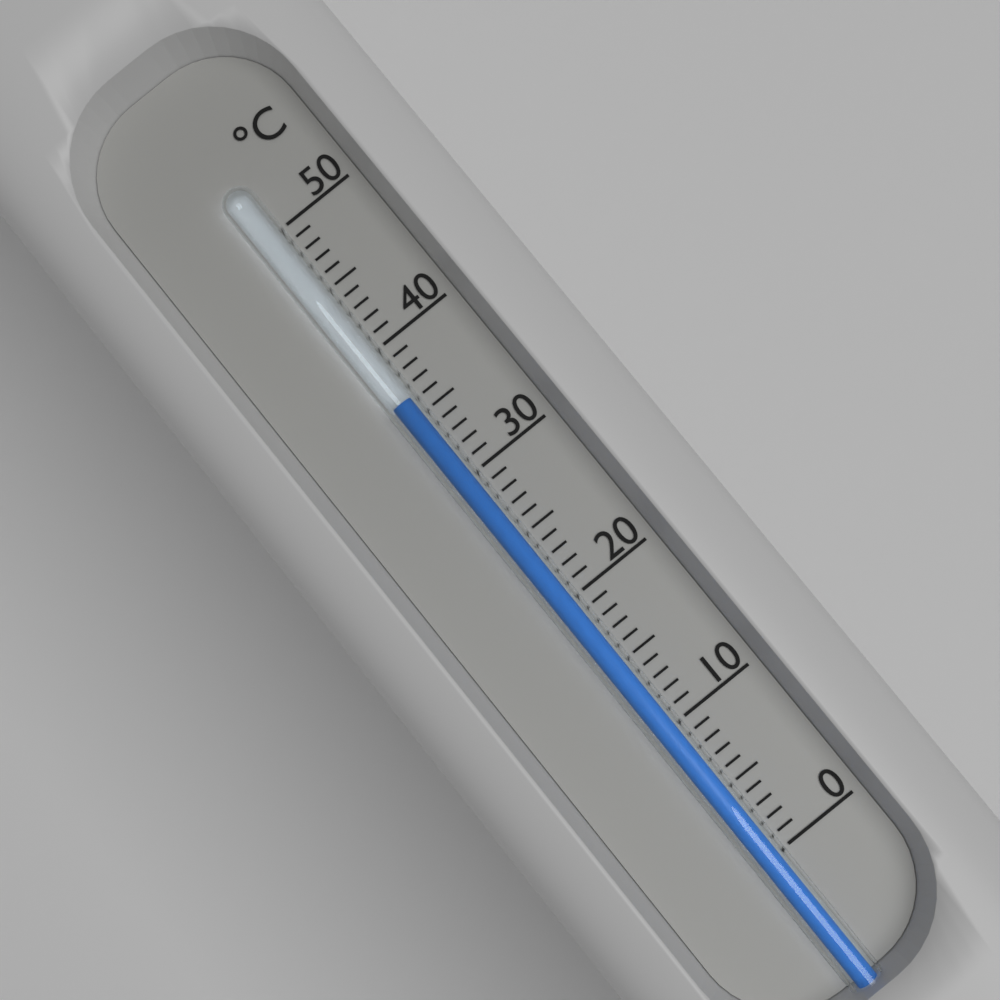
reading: 36 °C
